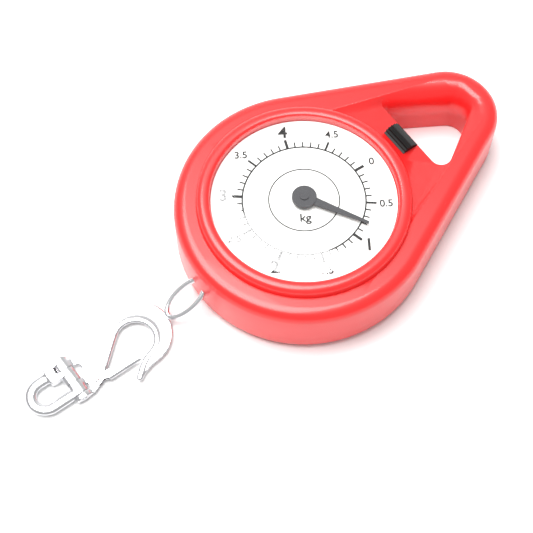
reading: 0.8 kg
